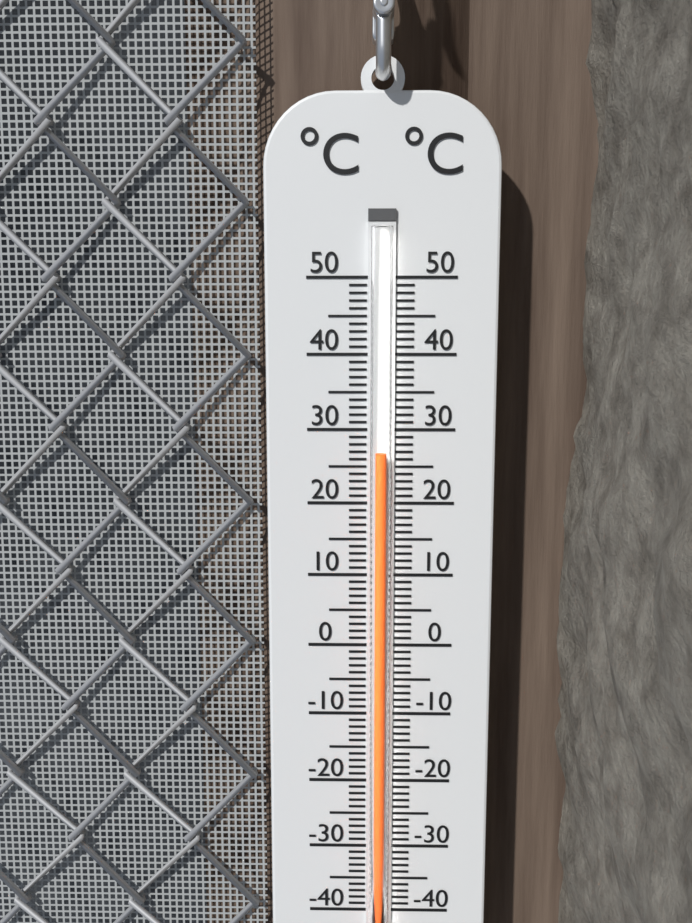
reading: 27 °C
